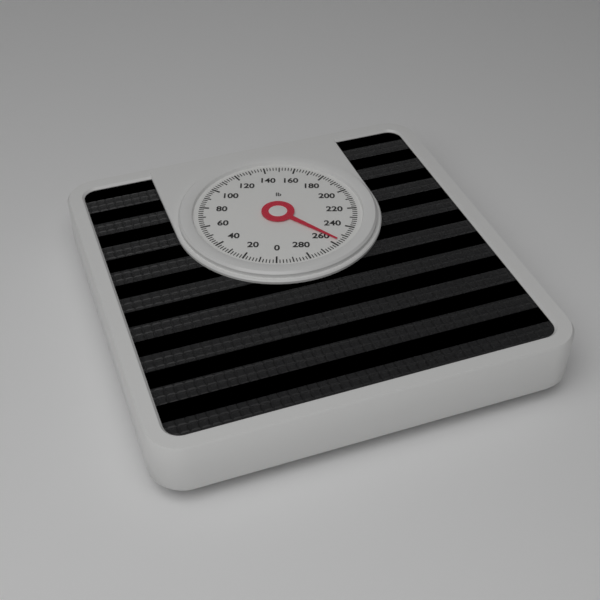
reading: 256 lb
